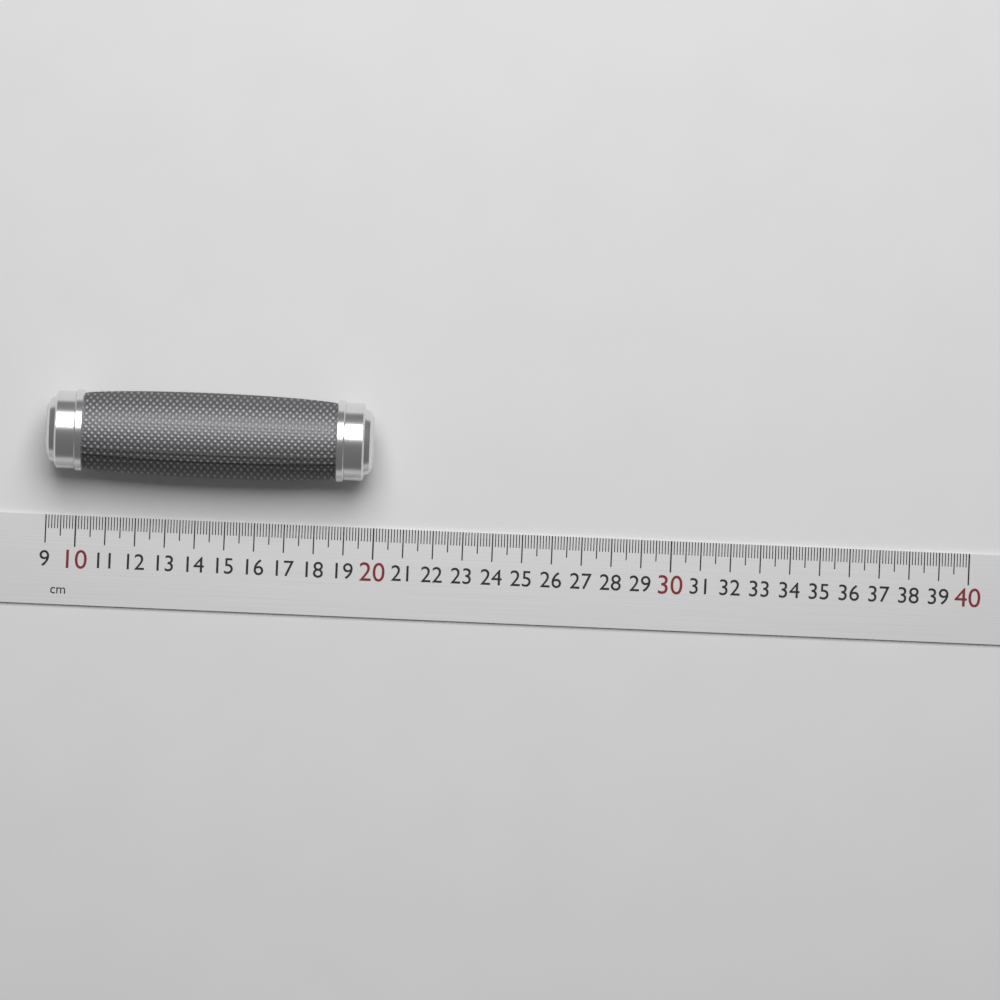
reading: 19.9 cm
